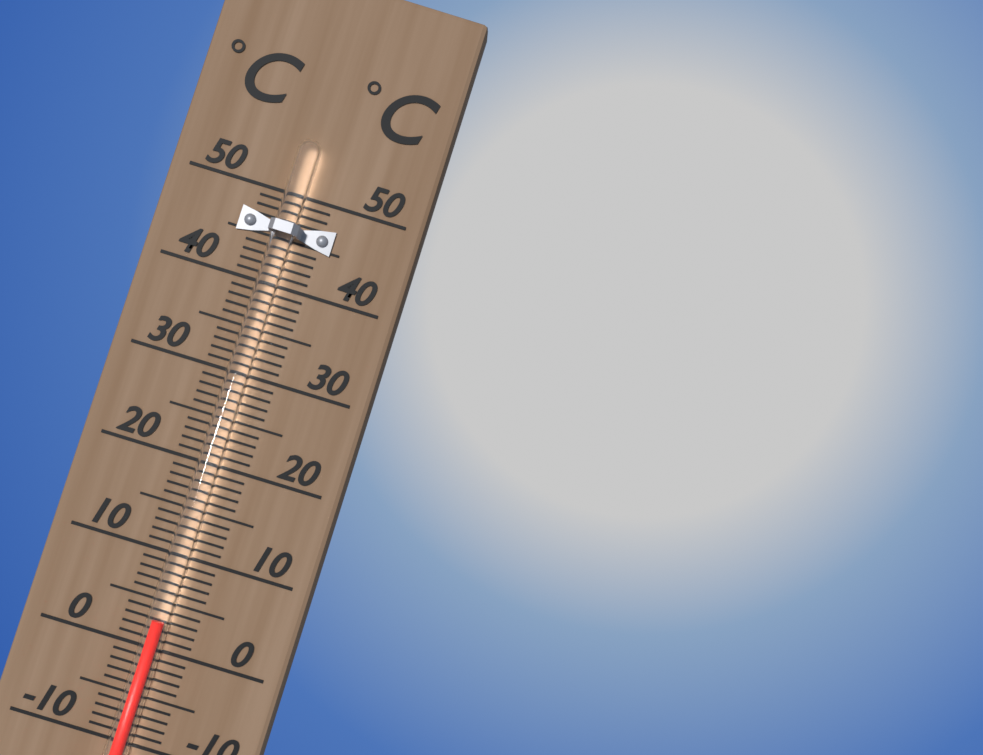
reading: 3 °C
